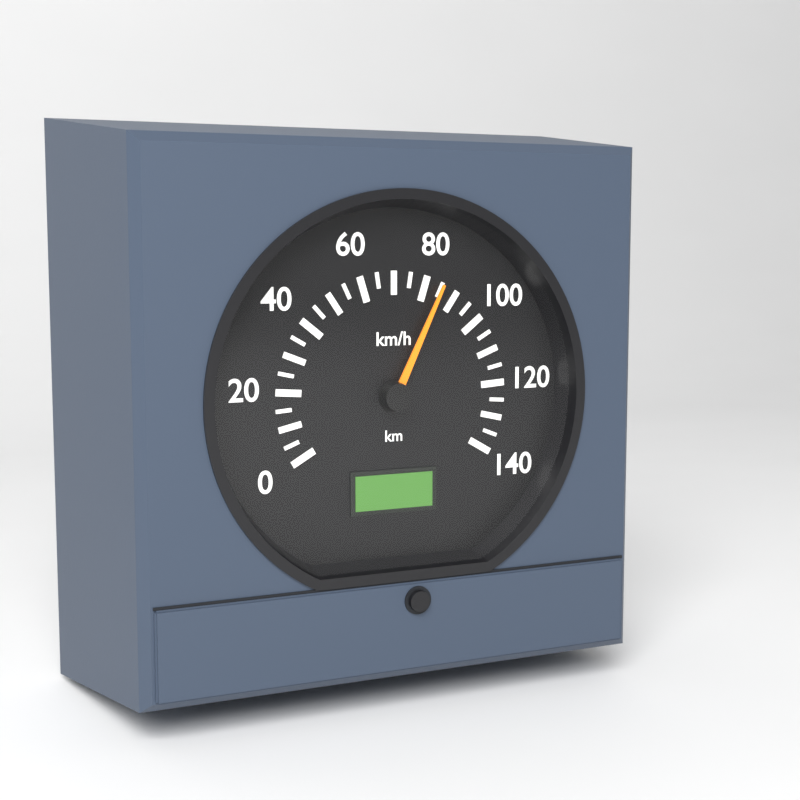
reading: 85 km/h
